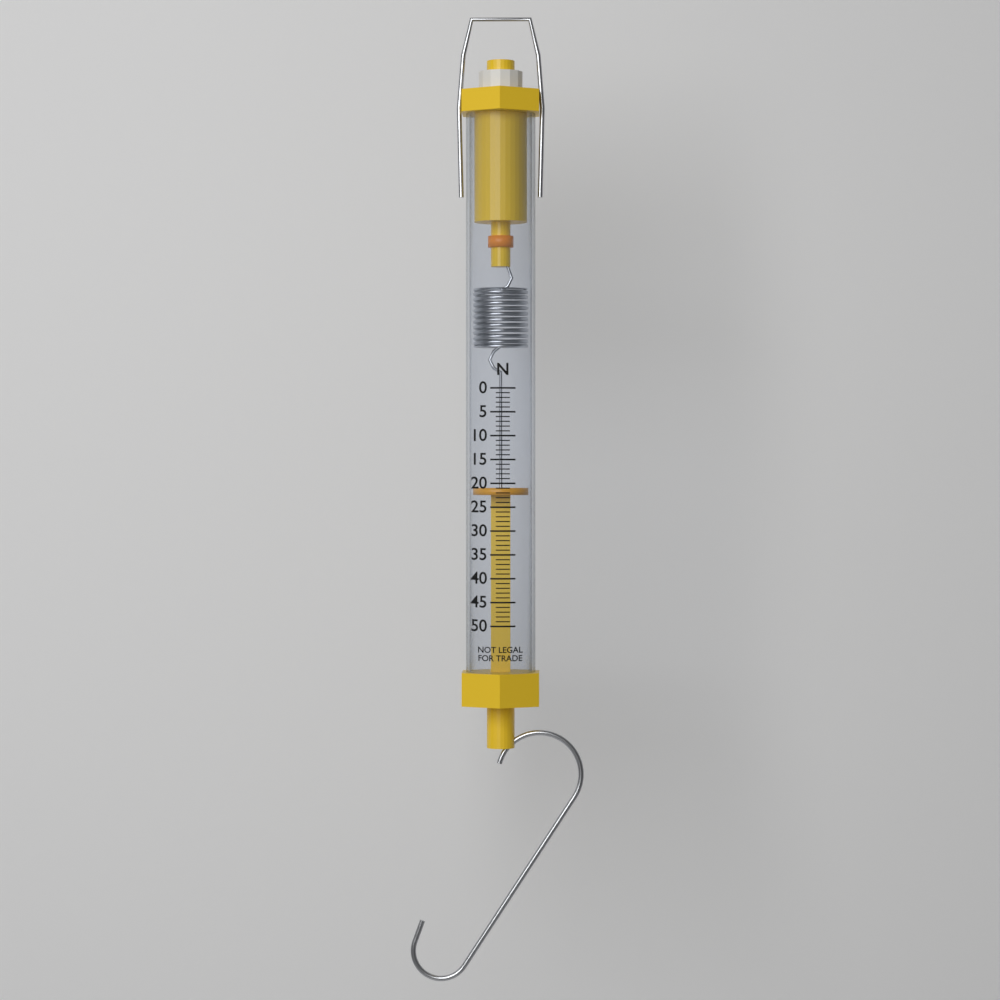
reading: 21 N
